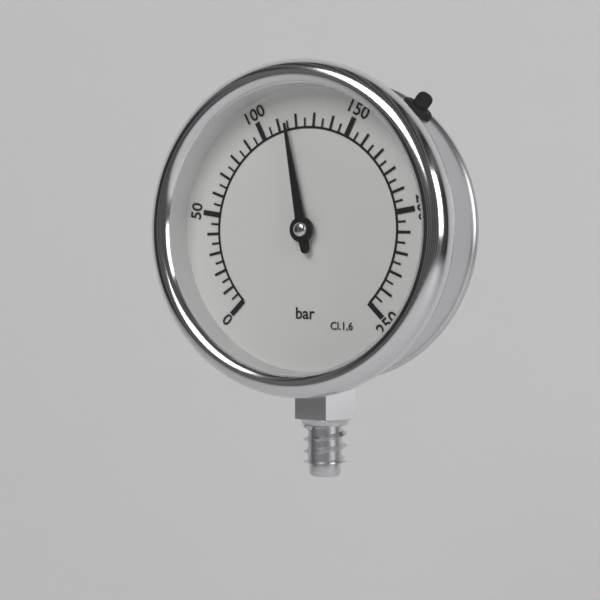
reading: 115 bar
